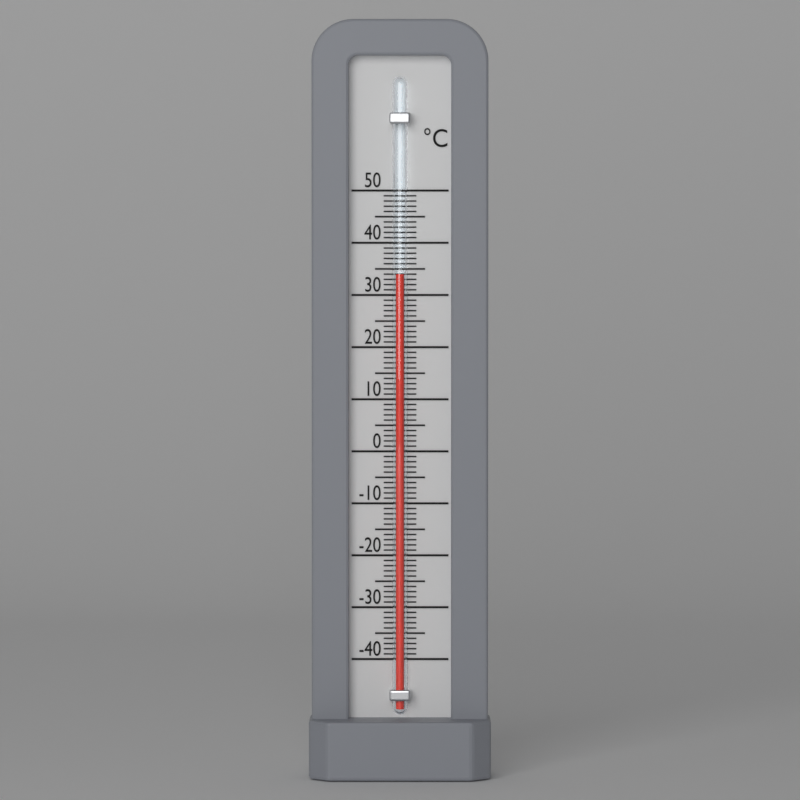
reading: 34 °C
